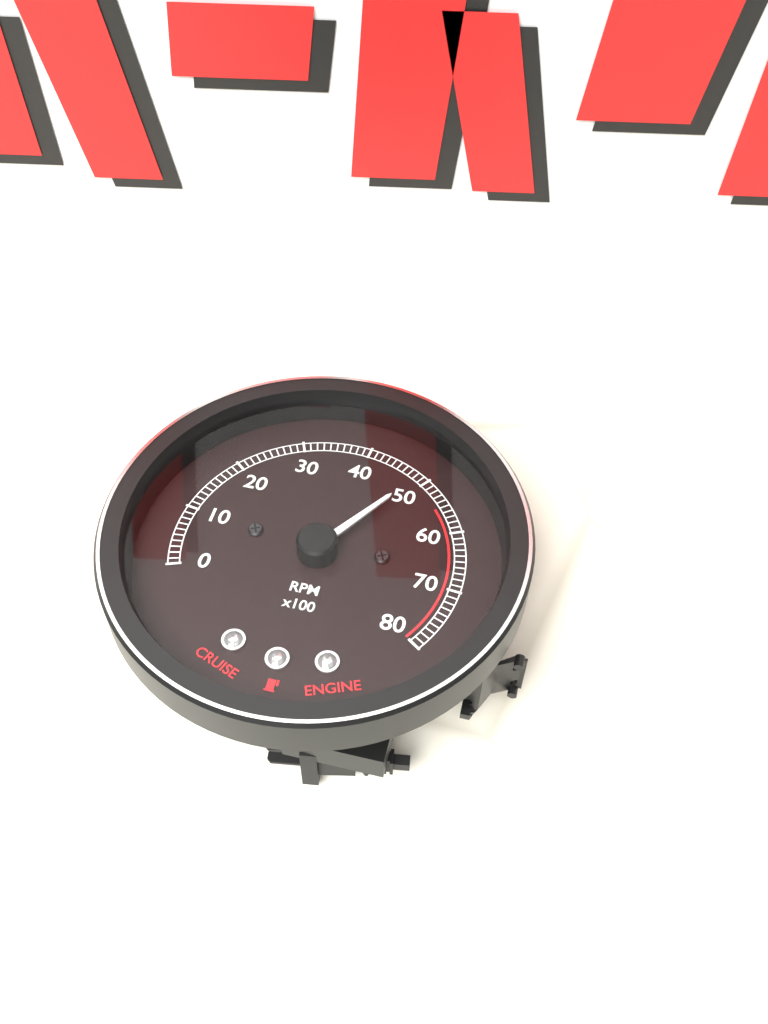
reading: 4900 RPM
